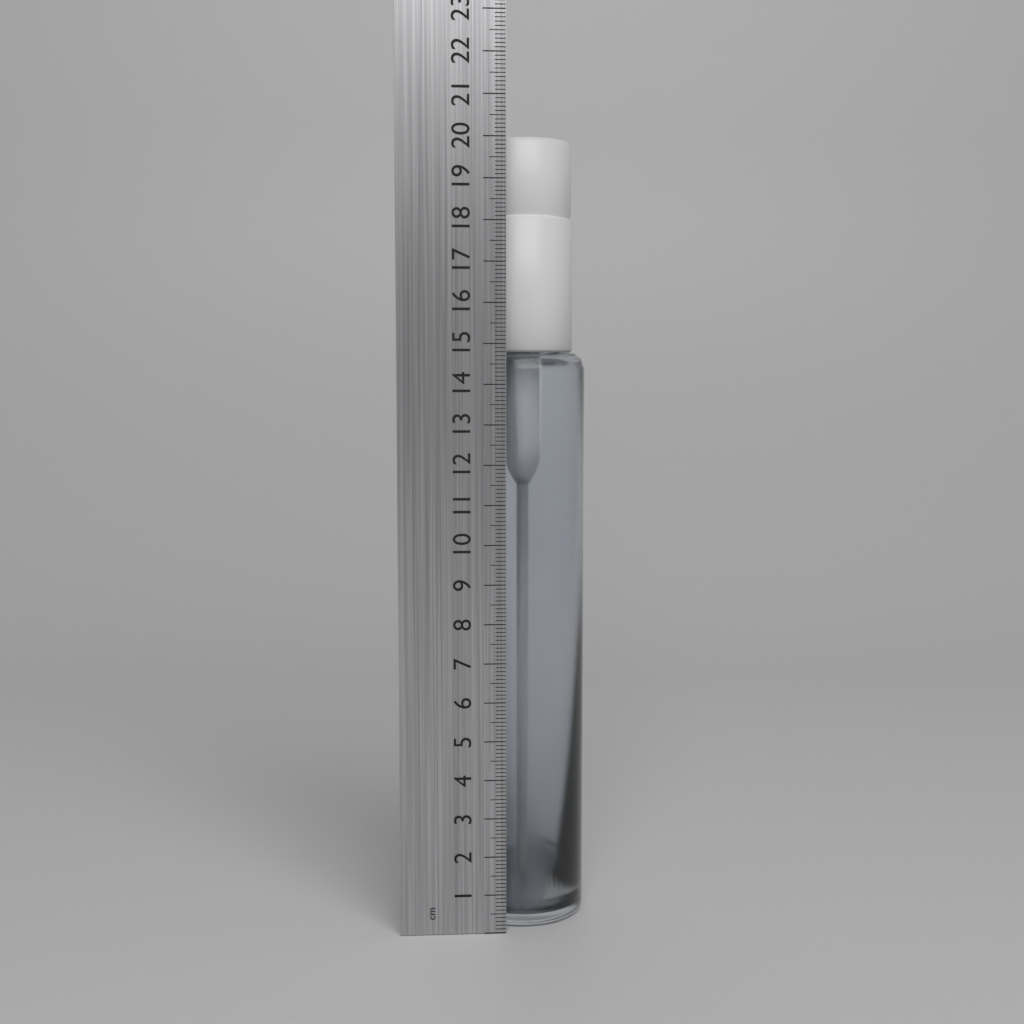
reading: 20.1 cm
